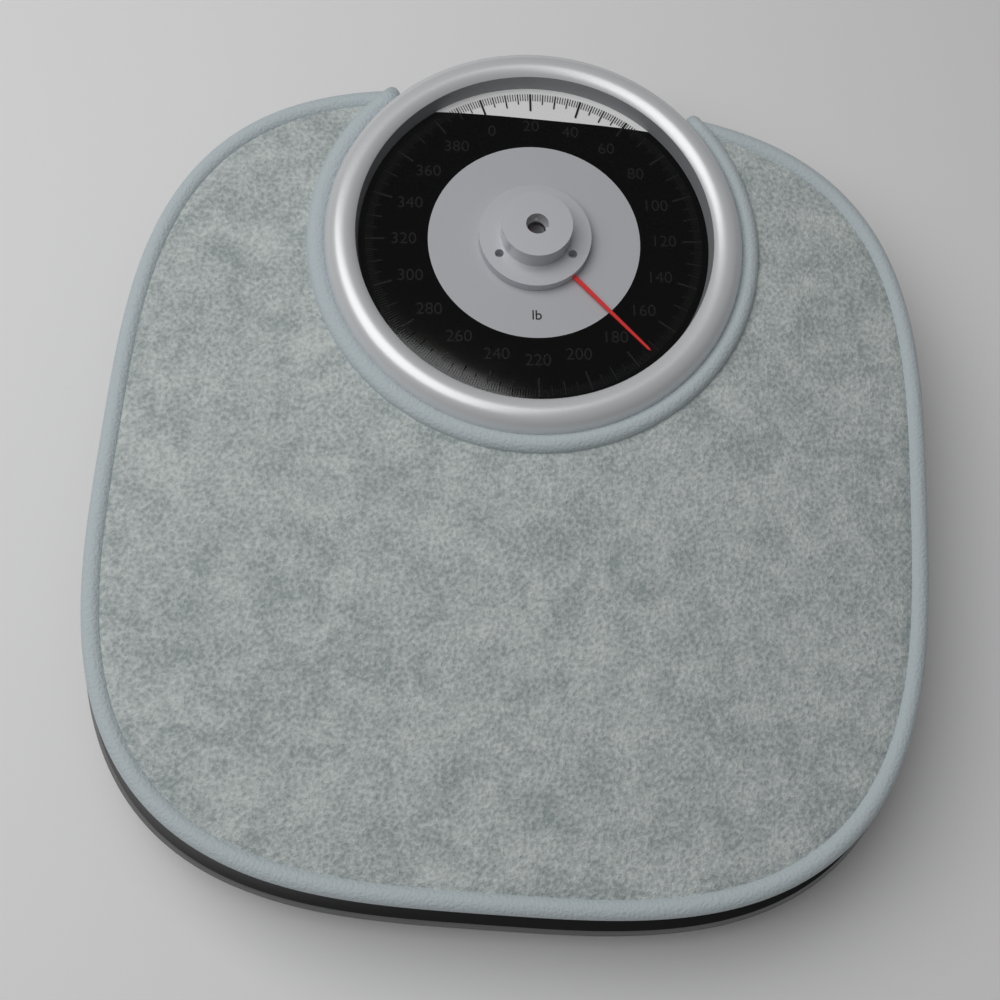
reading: 173 lb
